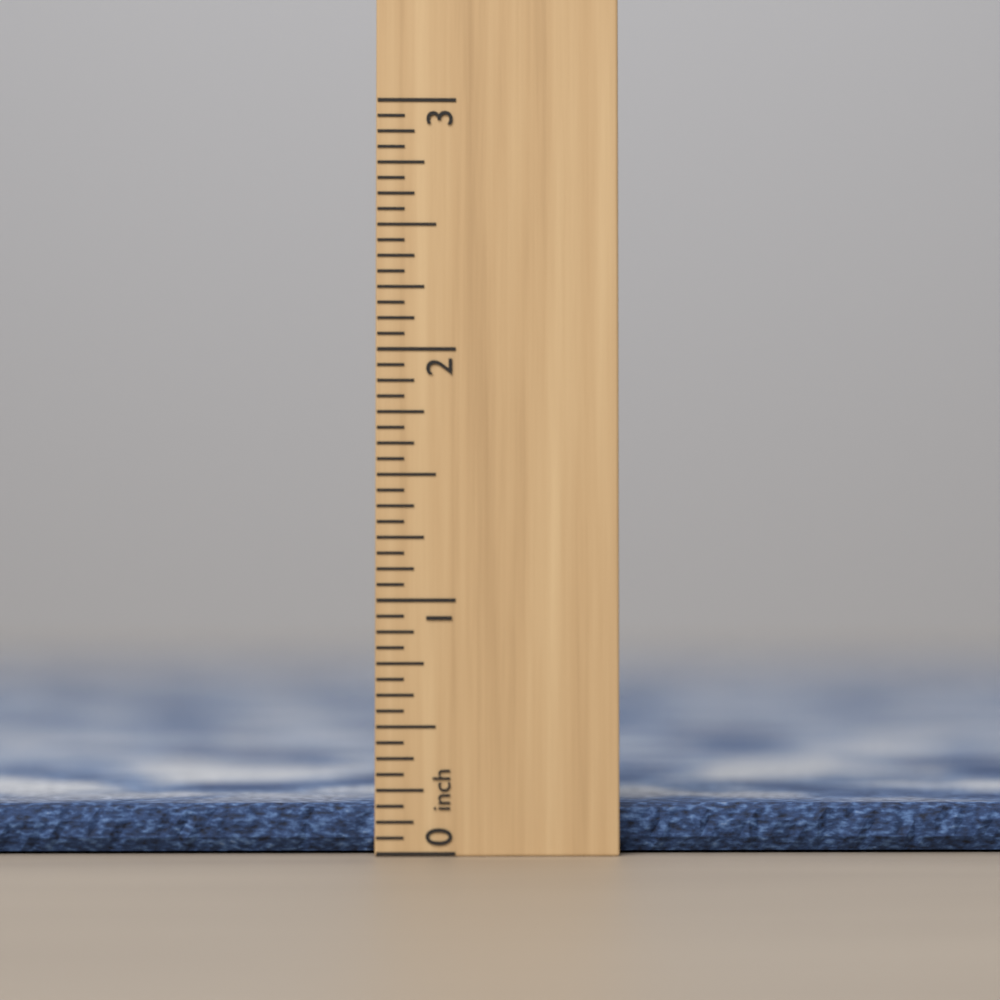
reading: 0.1875 inch
